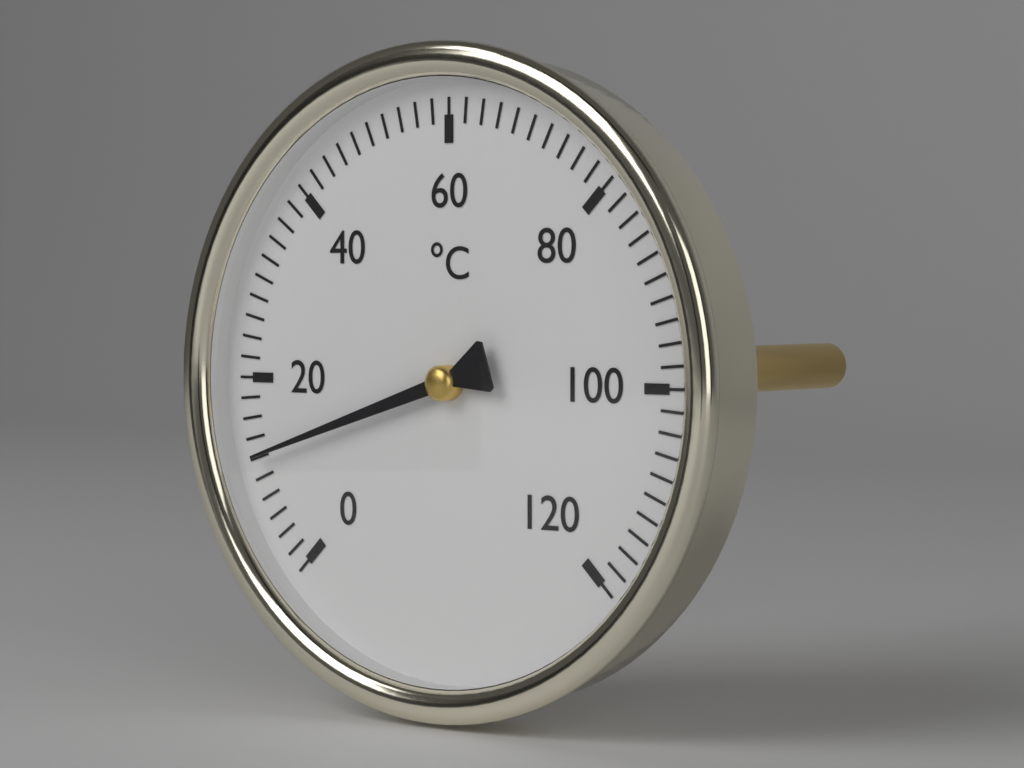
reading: 12 °C
